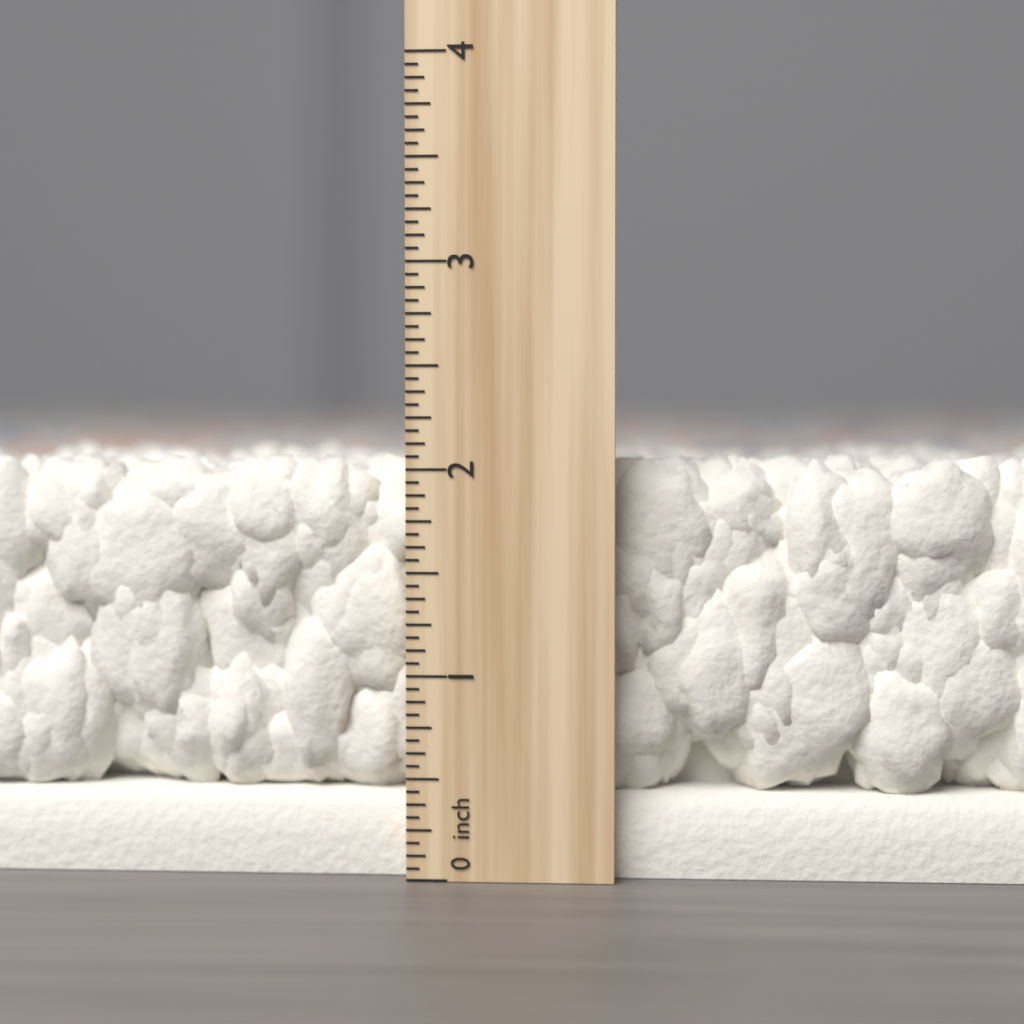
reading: 2.0625 inch
